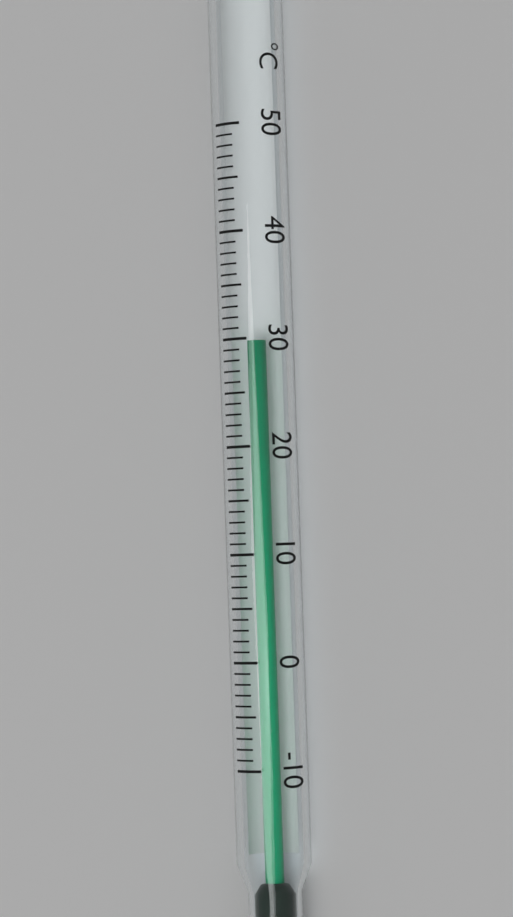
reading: 30 °C
